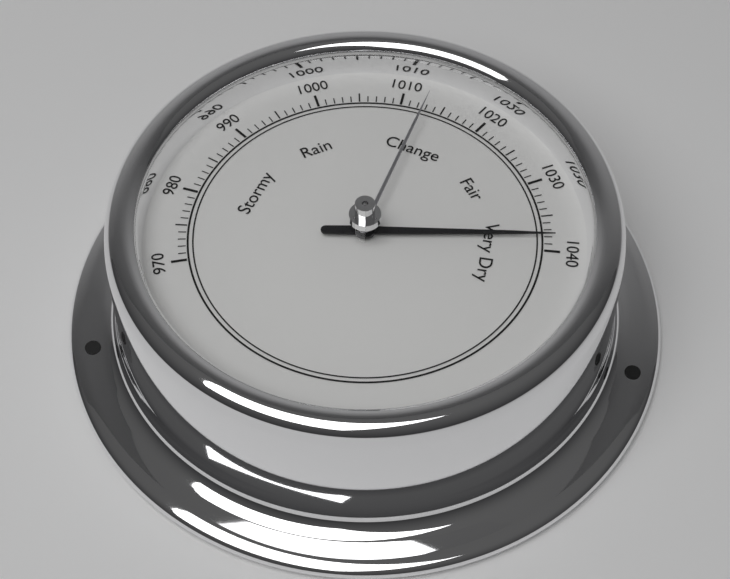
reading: 1038 (no unit)
